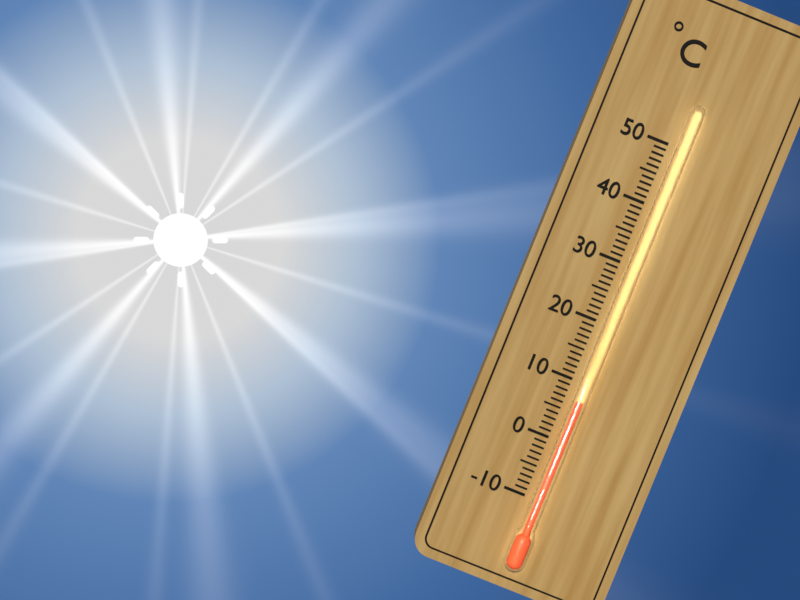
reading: 7 °C
